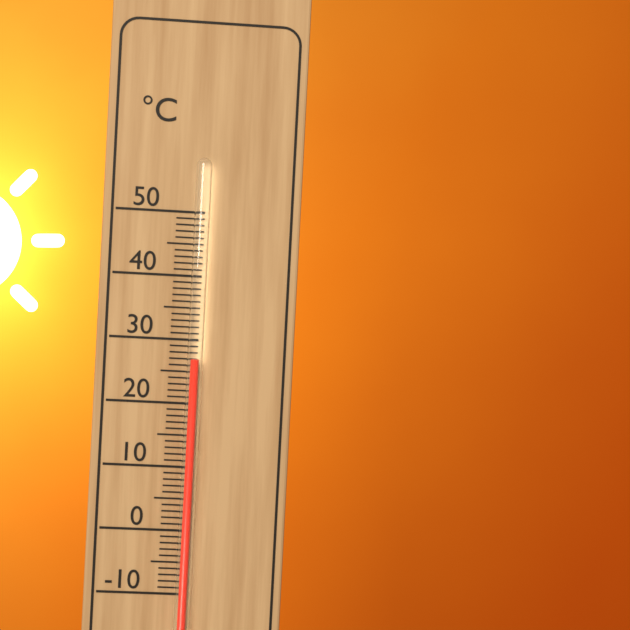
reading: 27 °C
